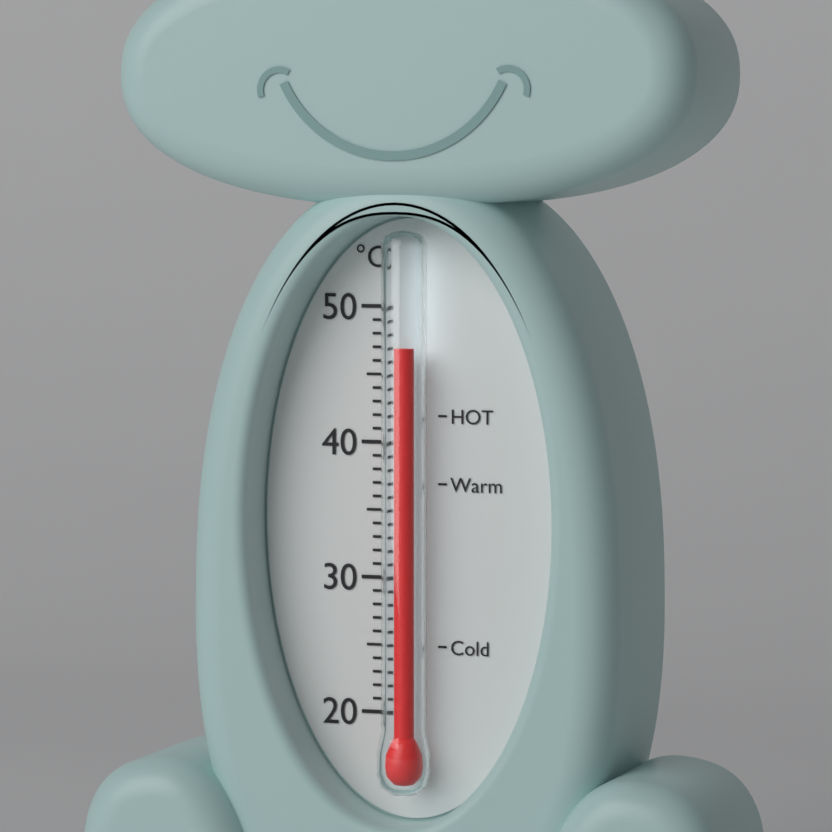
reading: 47 °C
